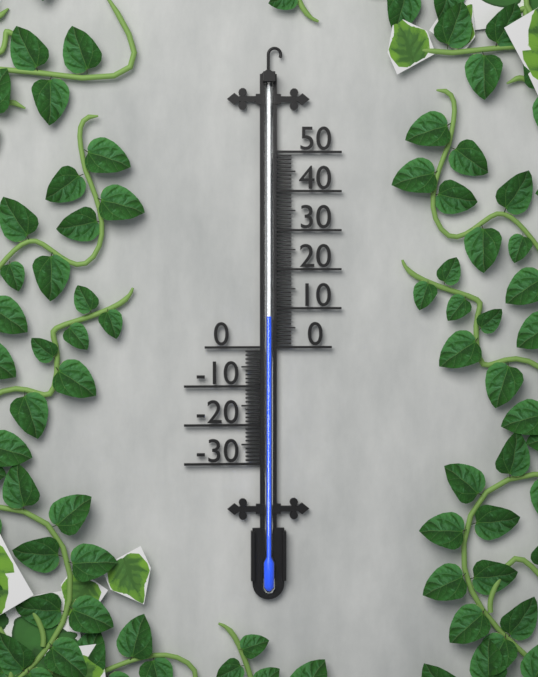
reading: 8 (no unit)
